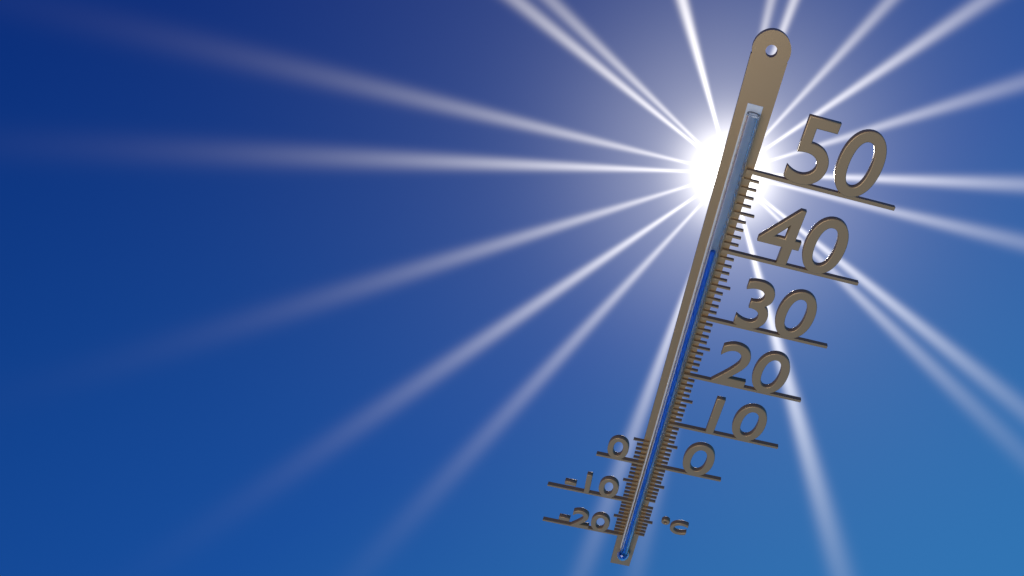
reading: 40 °C
